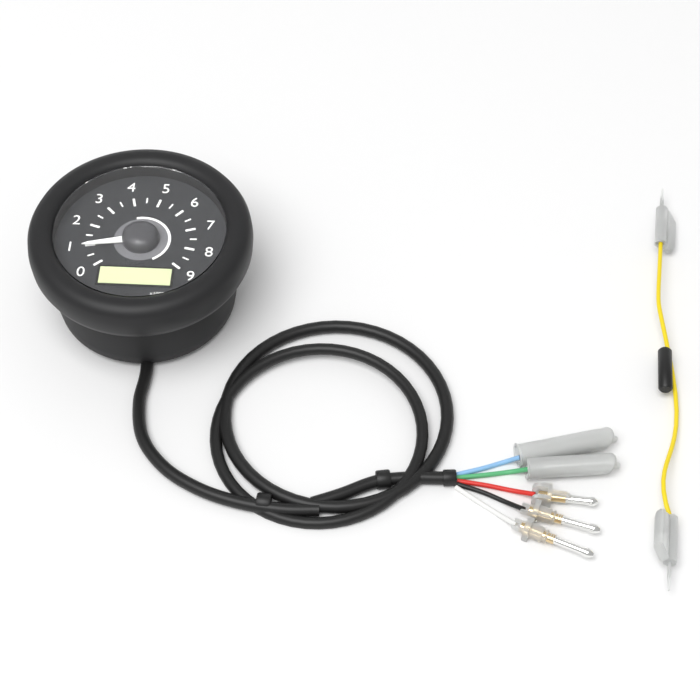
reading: 1.0 x1000r/min
